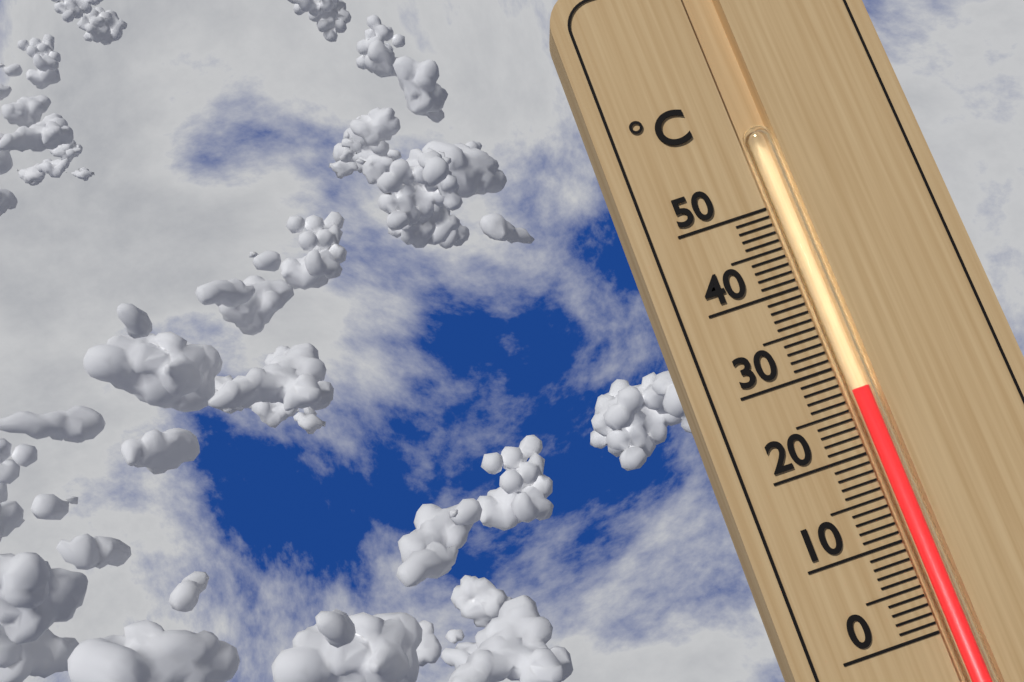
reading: 27 °C
